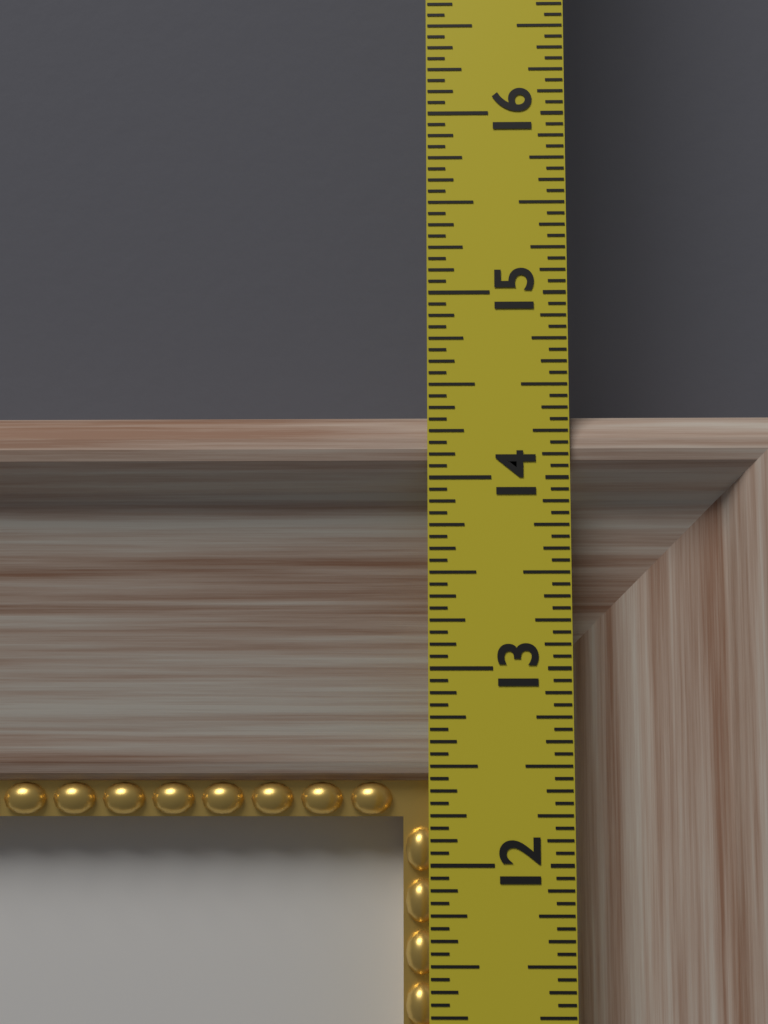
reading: 14.3750 in
